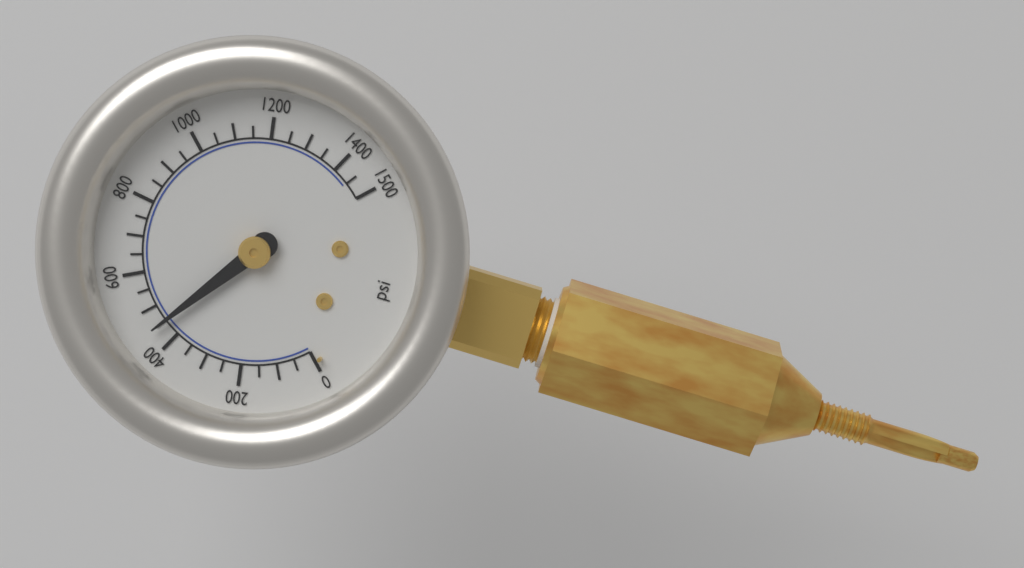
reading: 450 psi
